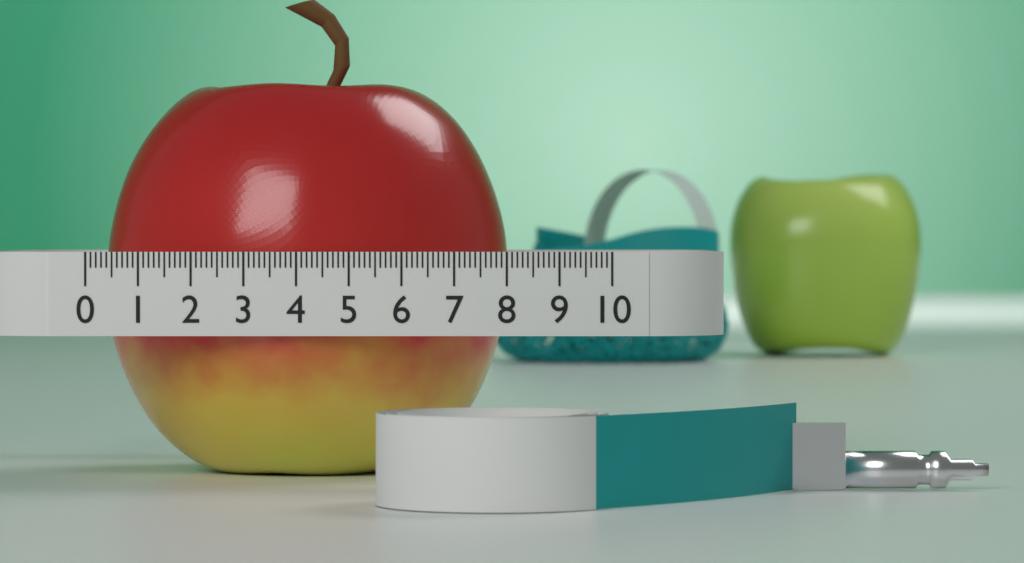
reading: 8.0 (no unit)
